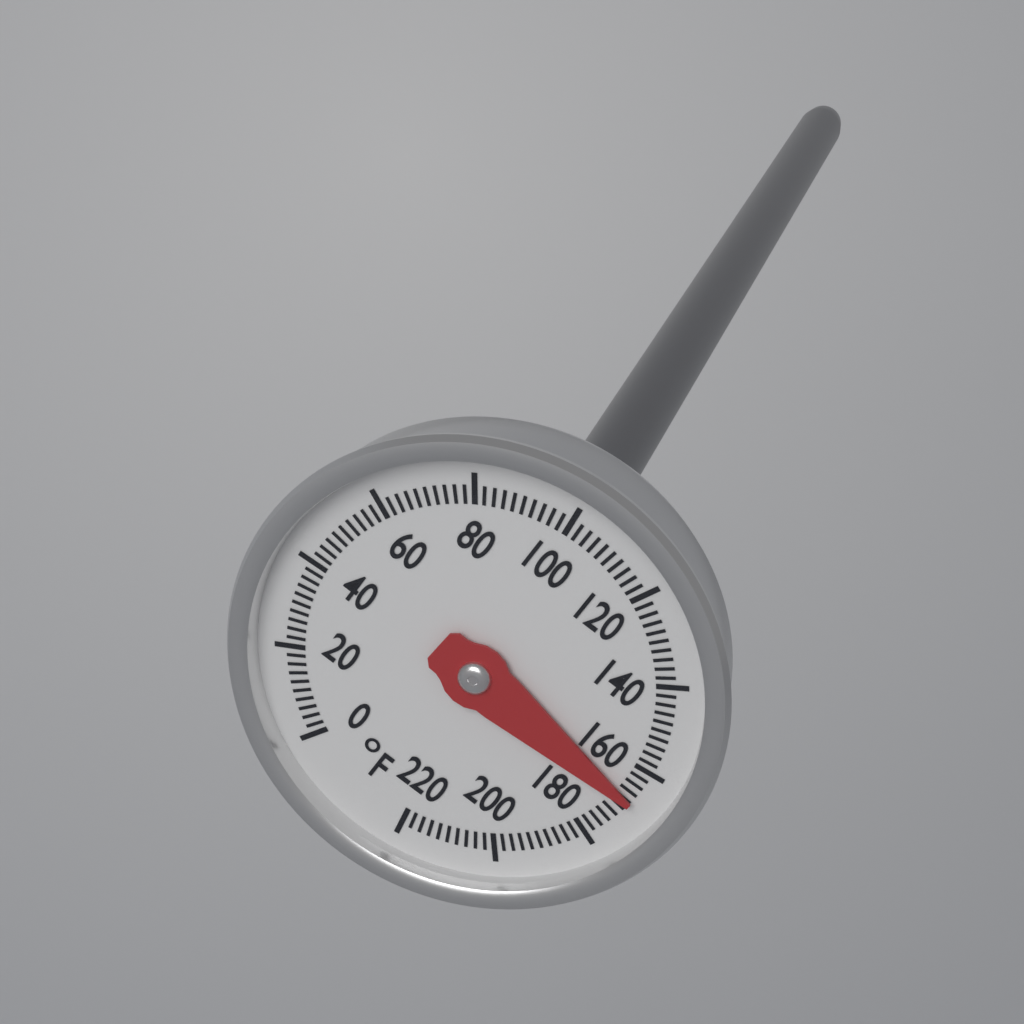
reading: 168 °F
